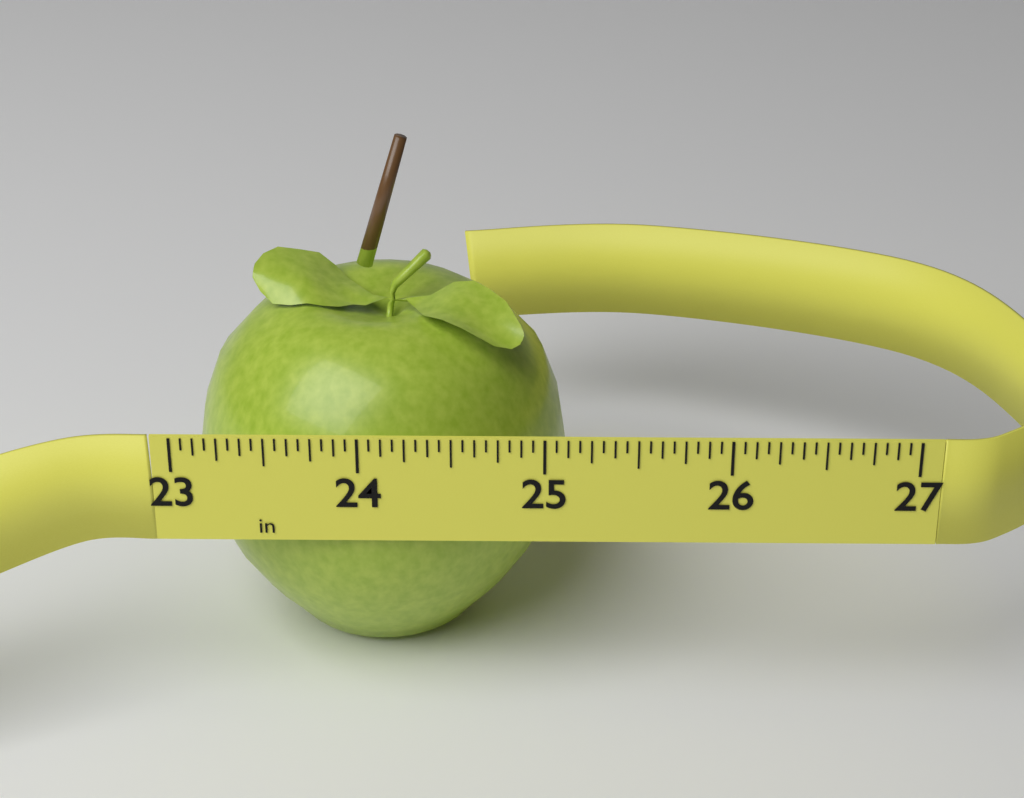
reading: 25.1250 in
